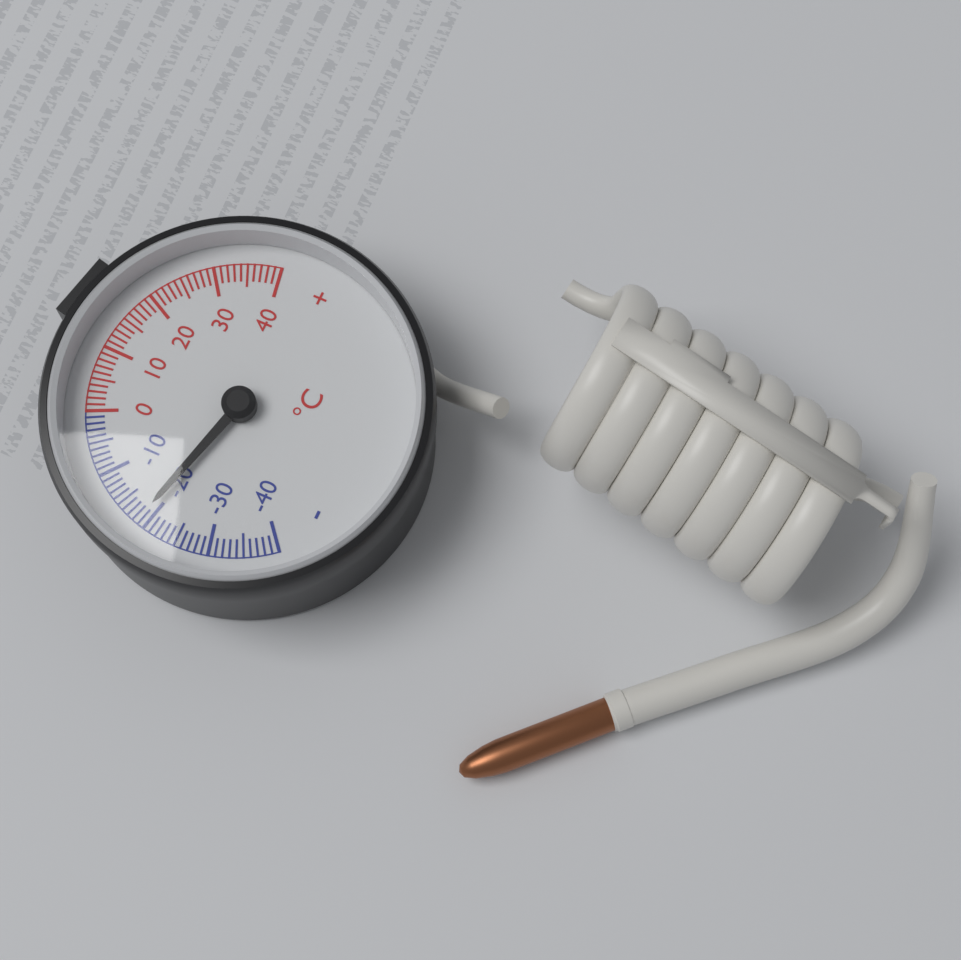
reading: -19 °C
